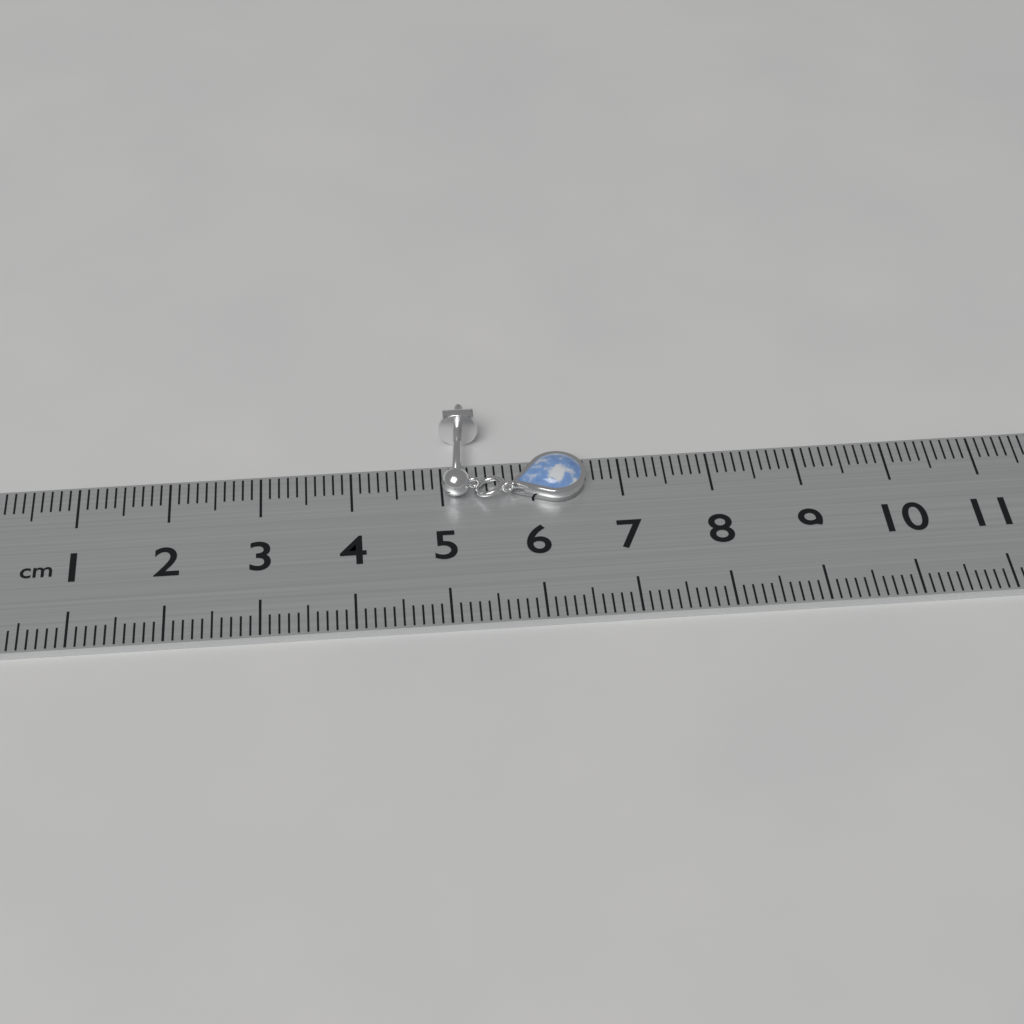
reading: 6.6 cm
